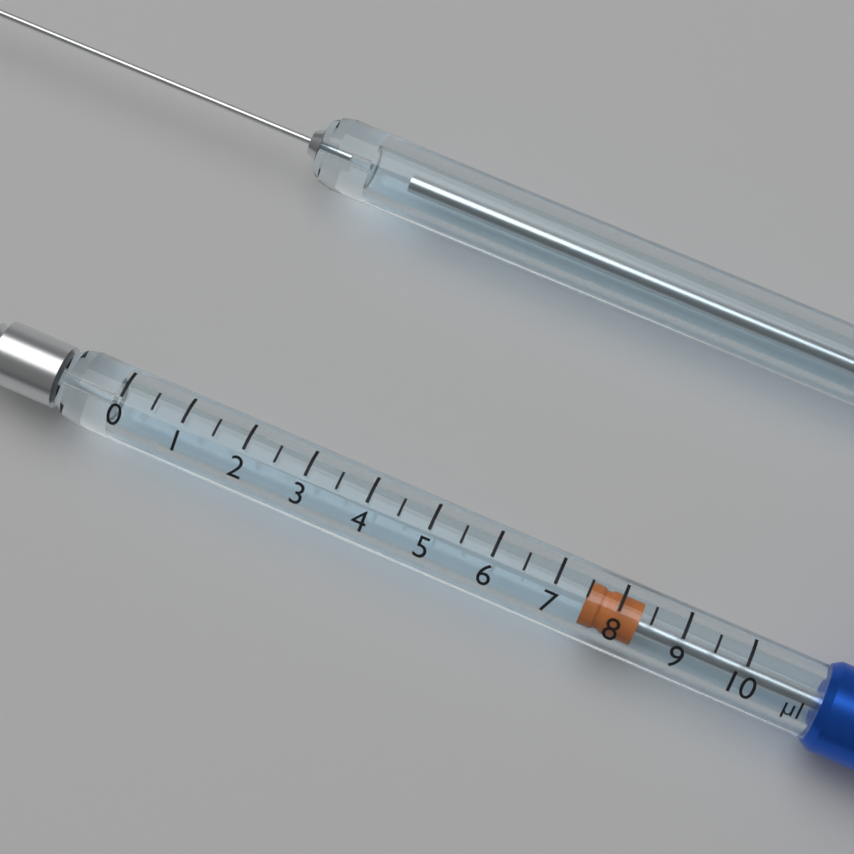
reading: 7.5 µl
